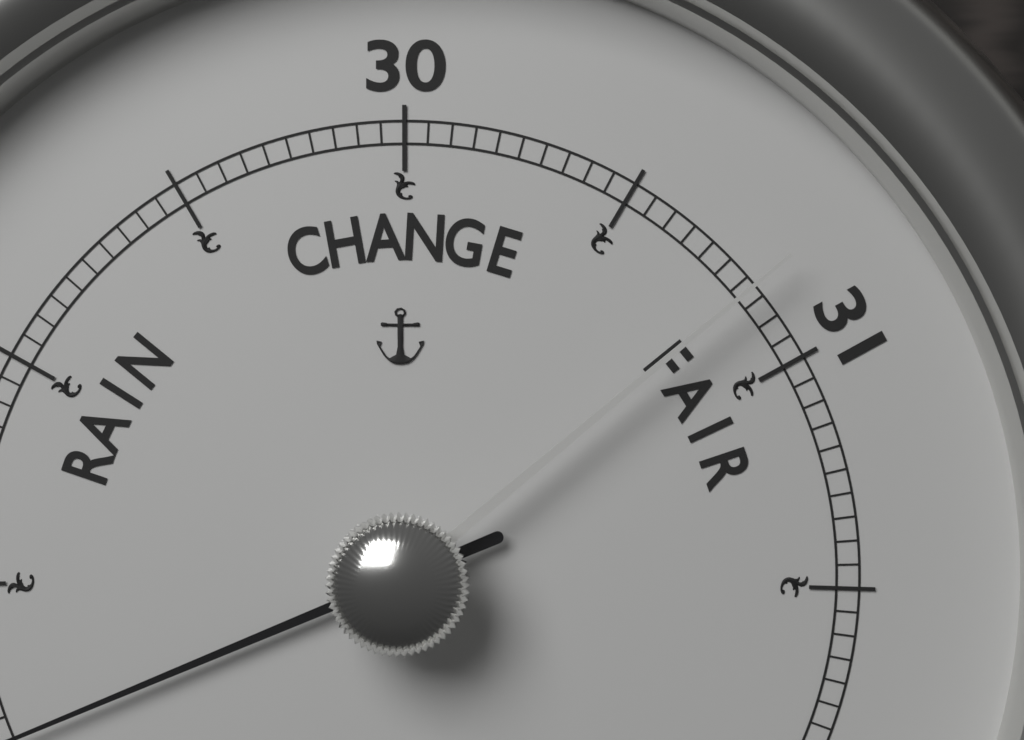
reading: 28.15 (no unit)
